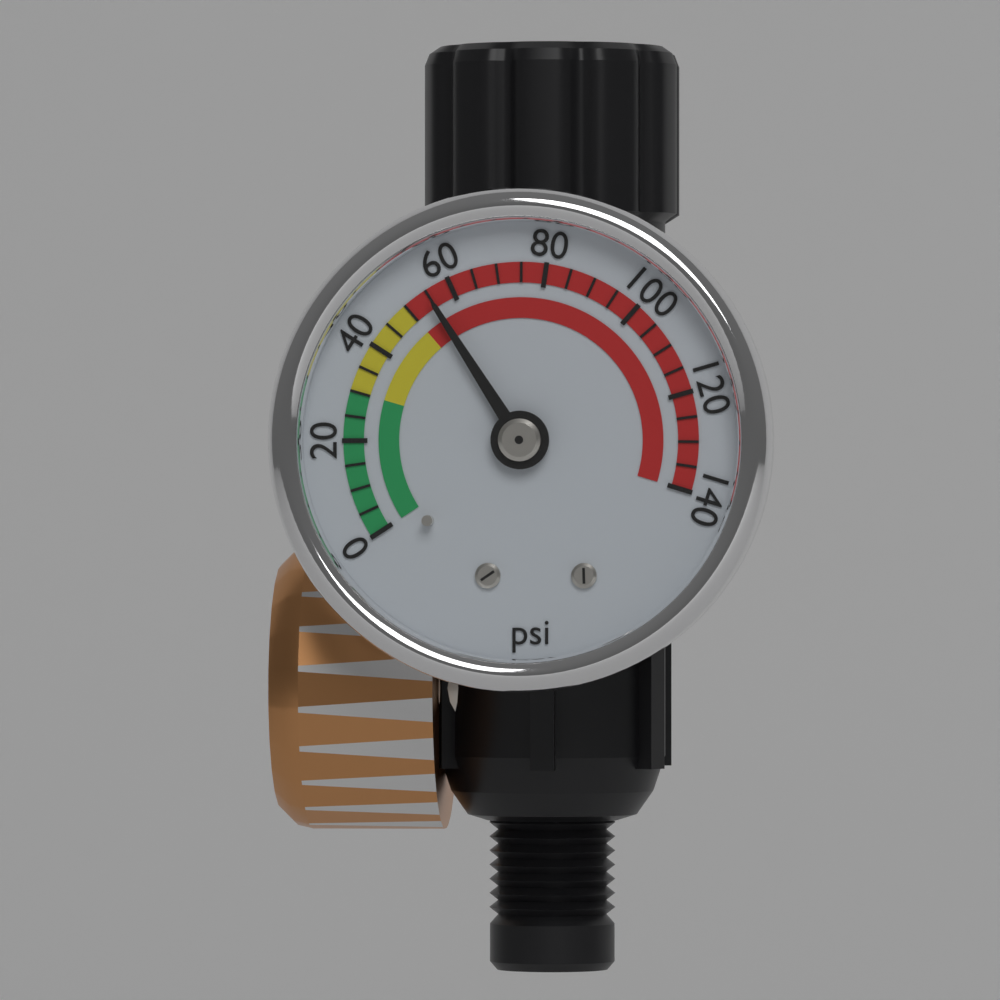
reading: 55 psi
